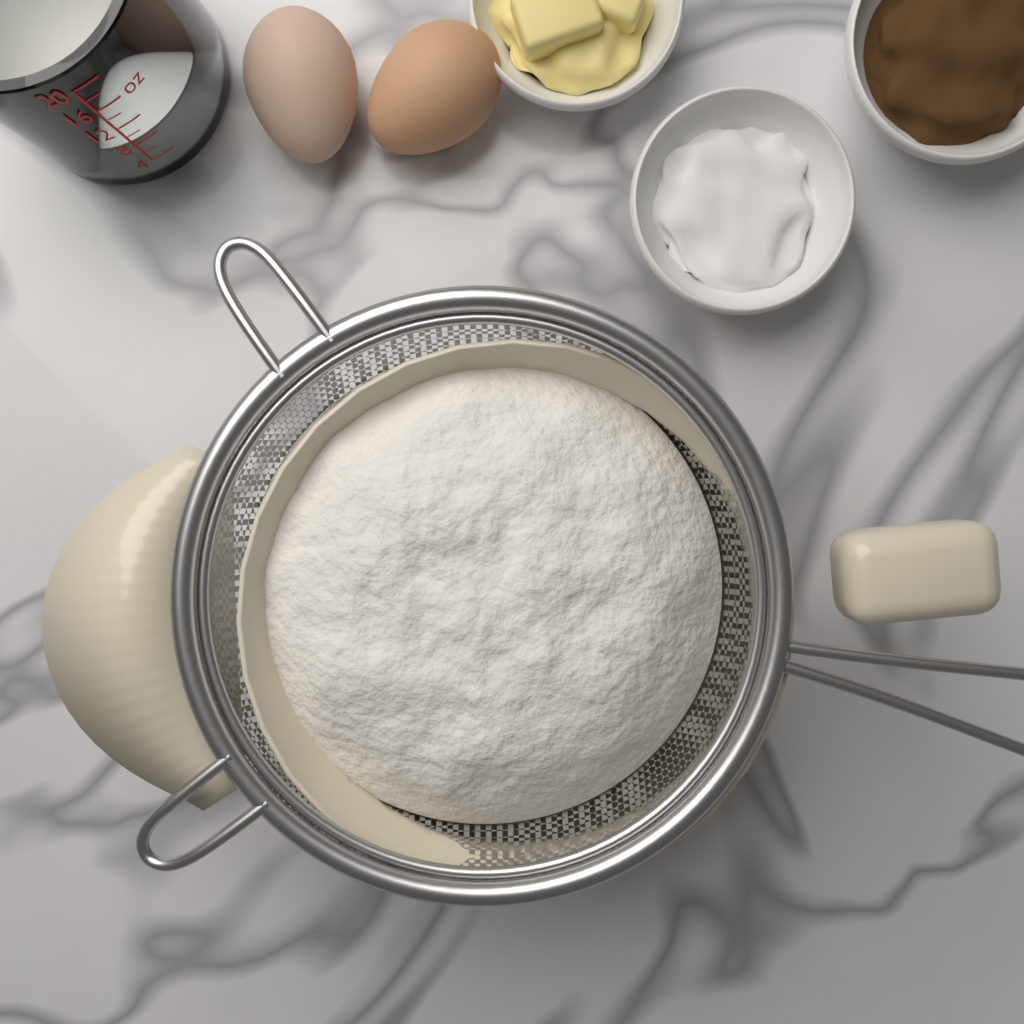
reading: 8 oz
